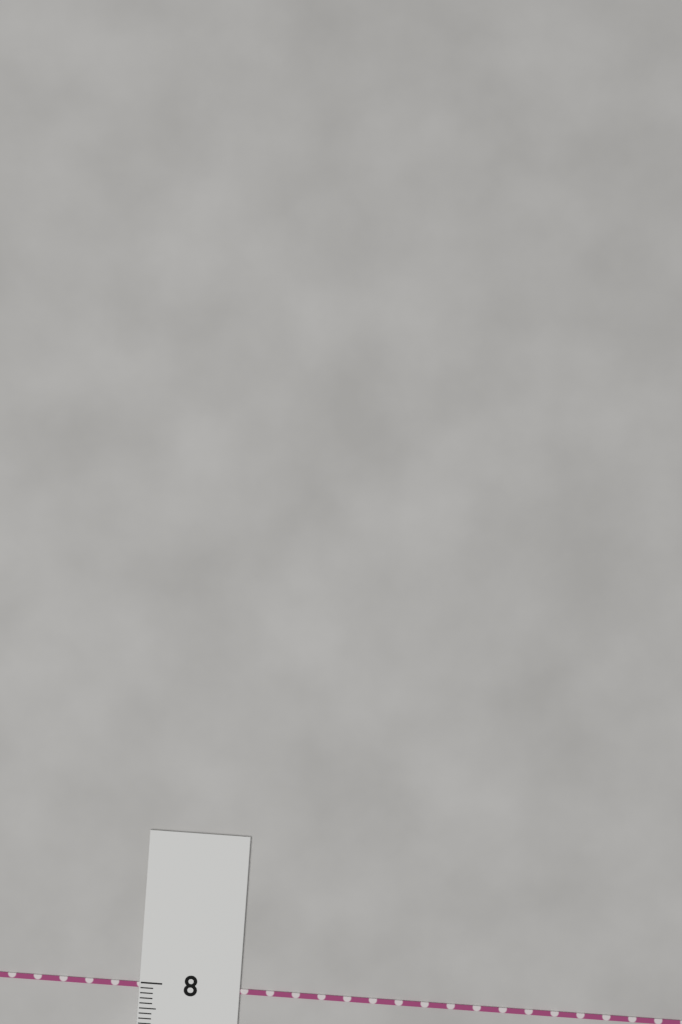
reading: 8.1 (no unit)
